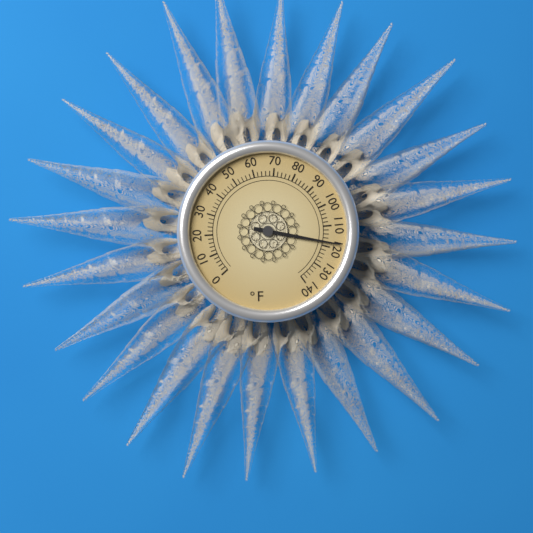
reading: 118 °F
